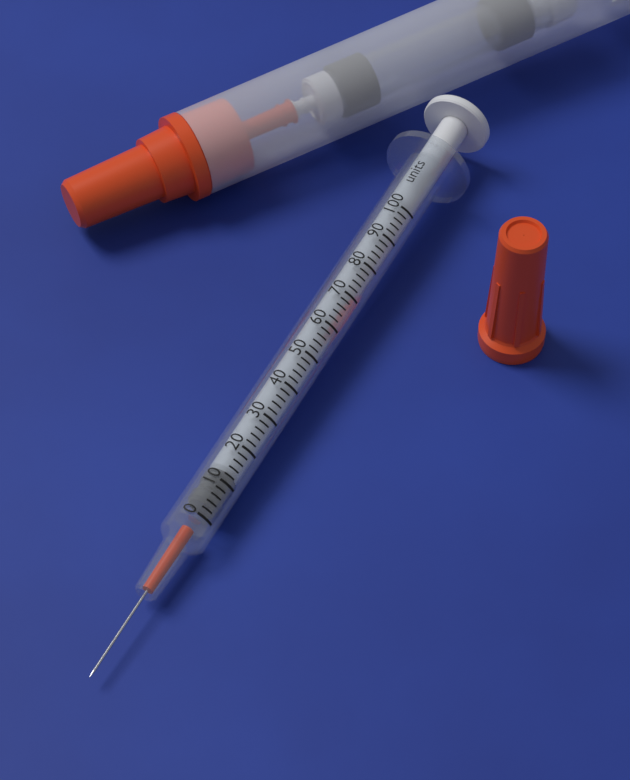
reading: 4 units
